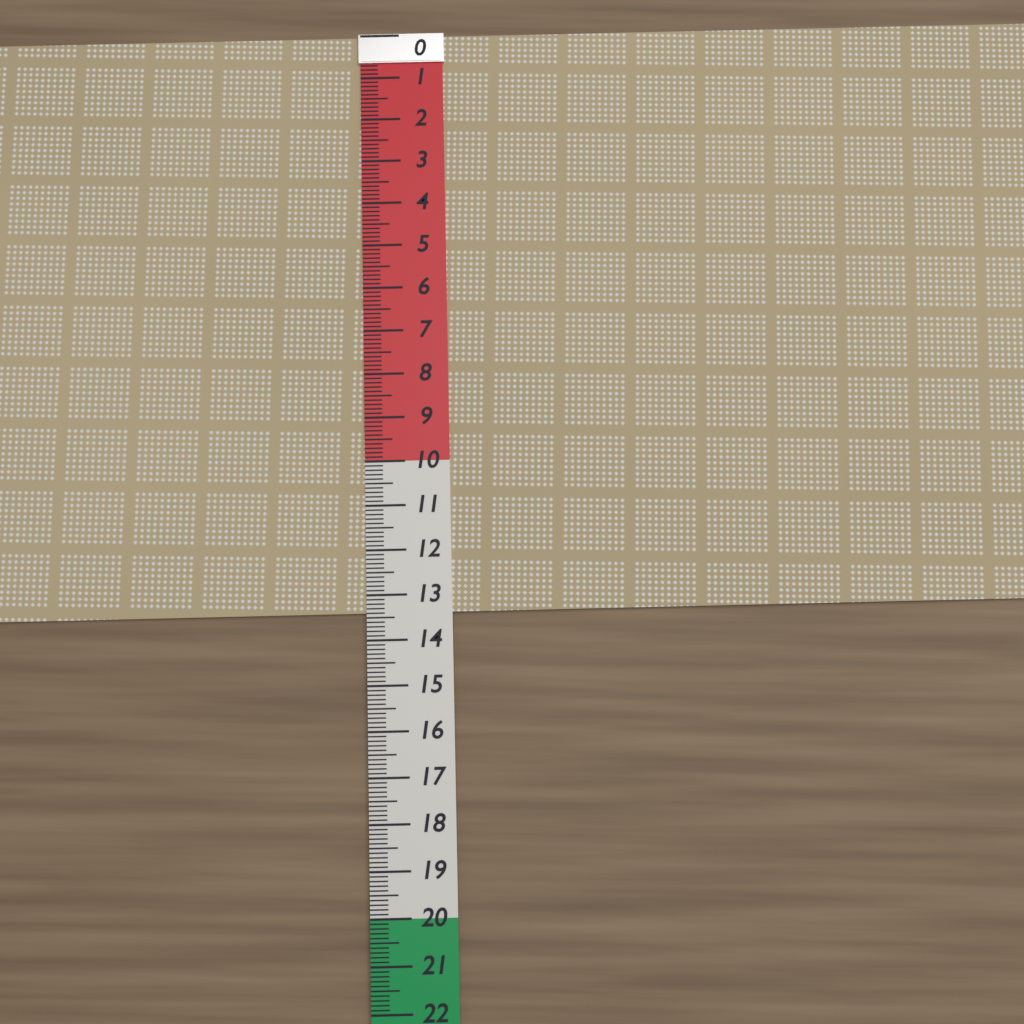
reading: 13.4 (no unit)
